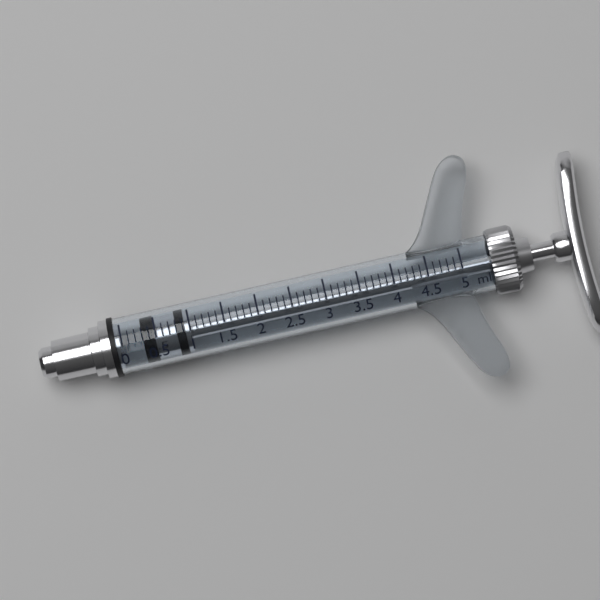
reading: 0.3 ml
